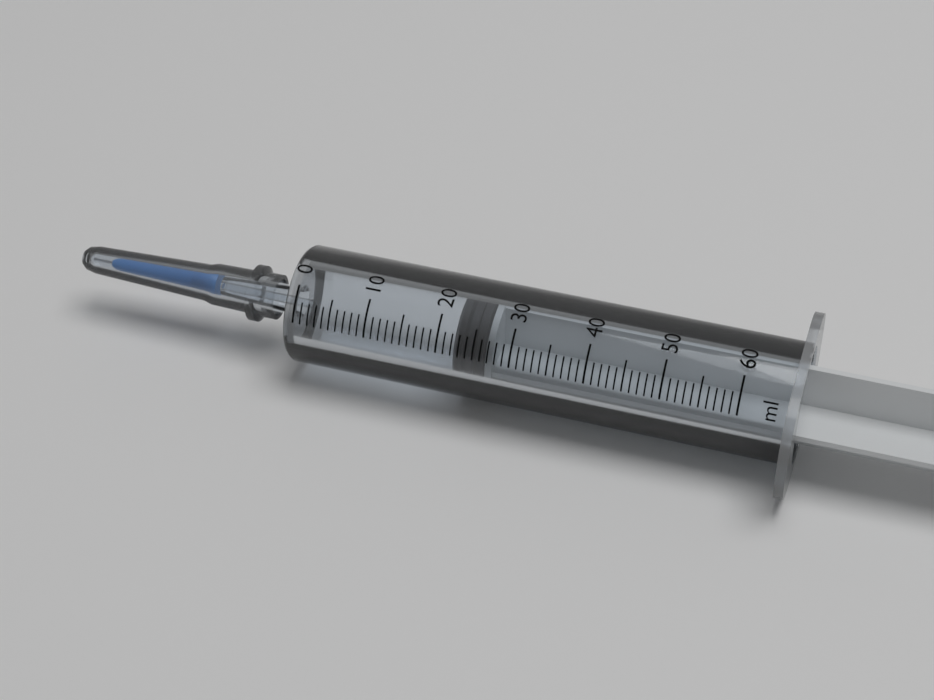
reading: 22 ml
